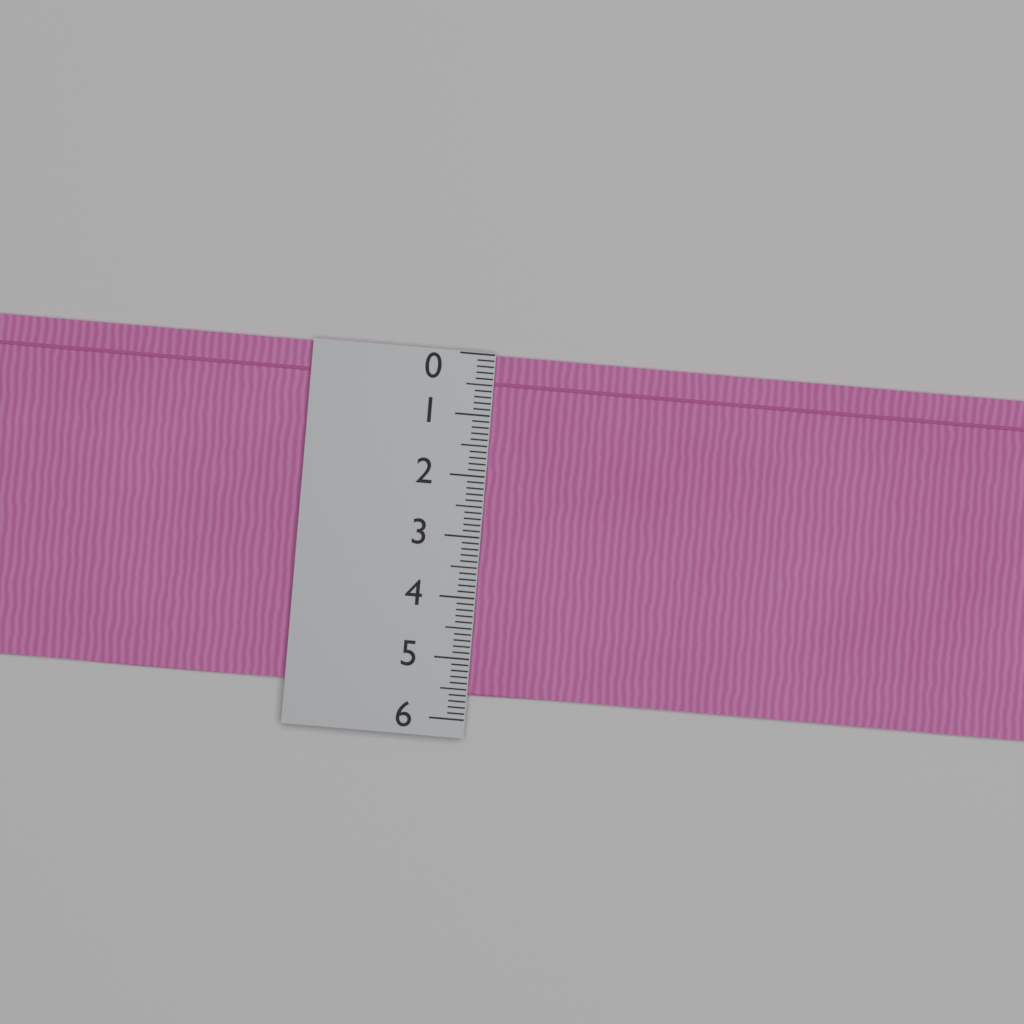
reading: 5.6 (no unit)
